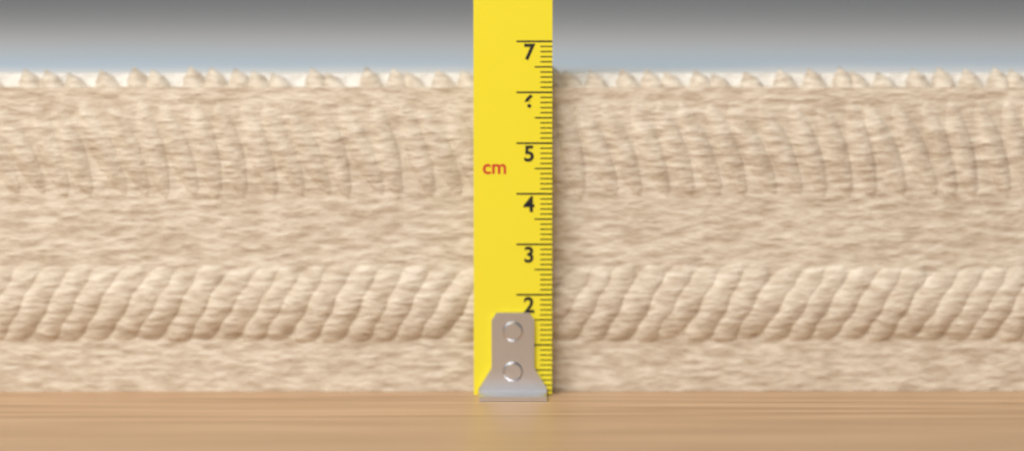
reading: 6.5 cm
